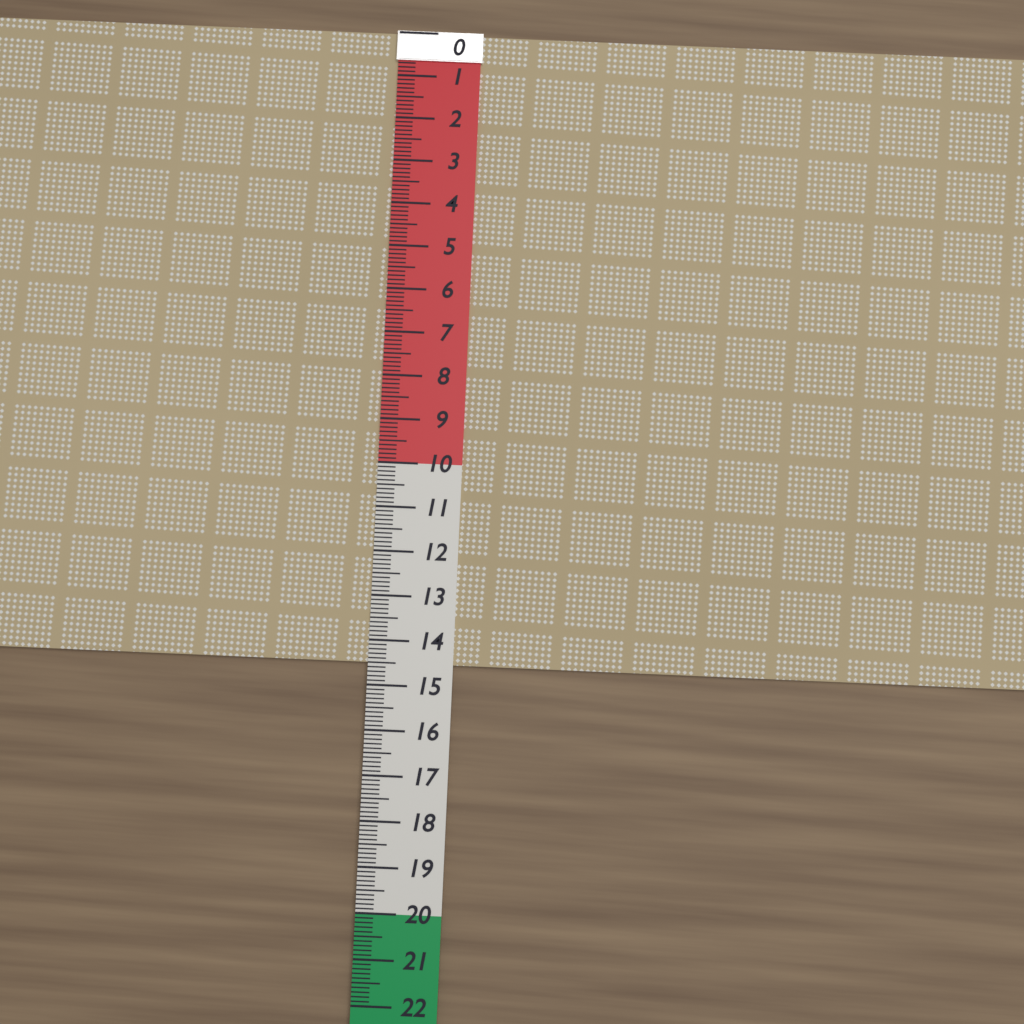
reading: 14.5 (no unit)
